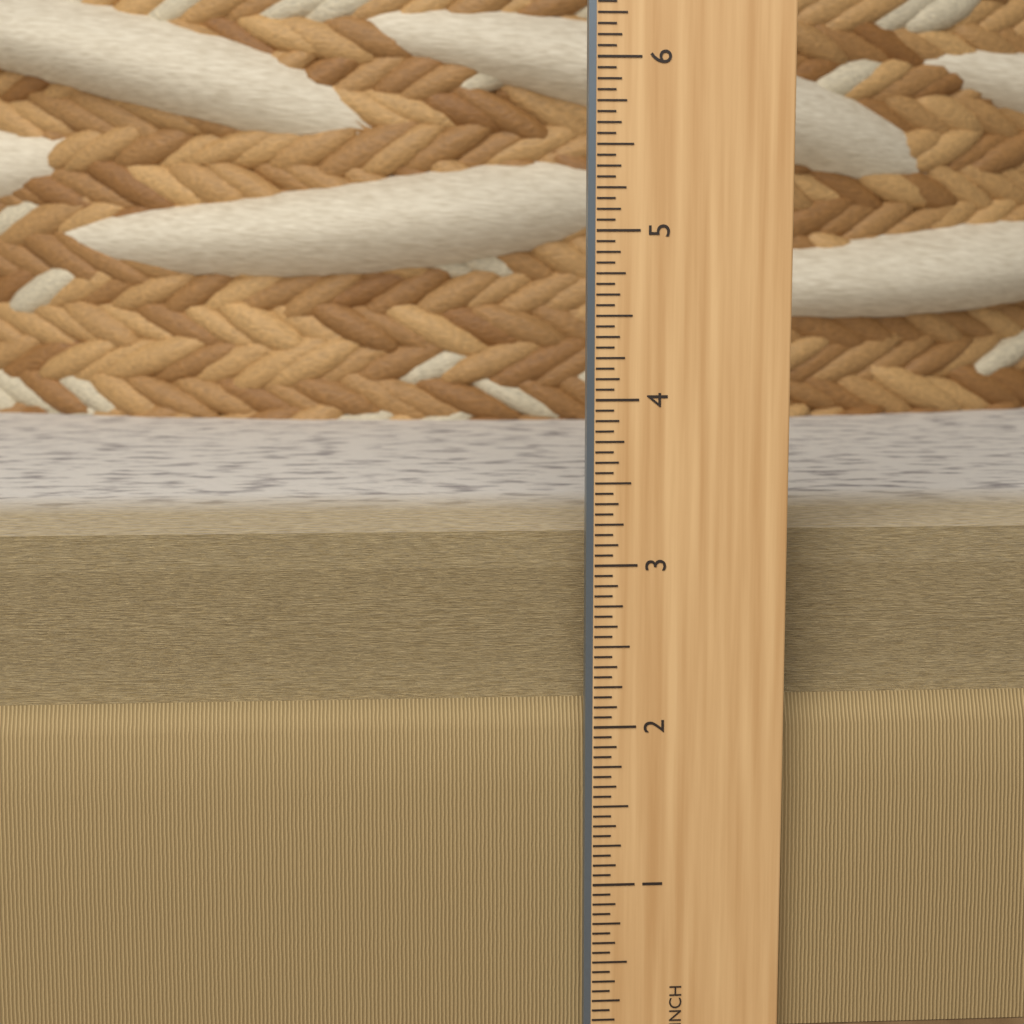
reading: 3.1250 in
